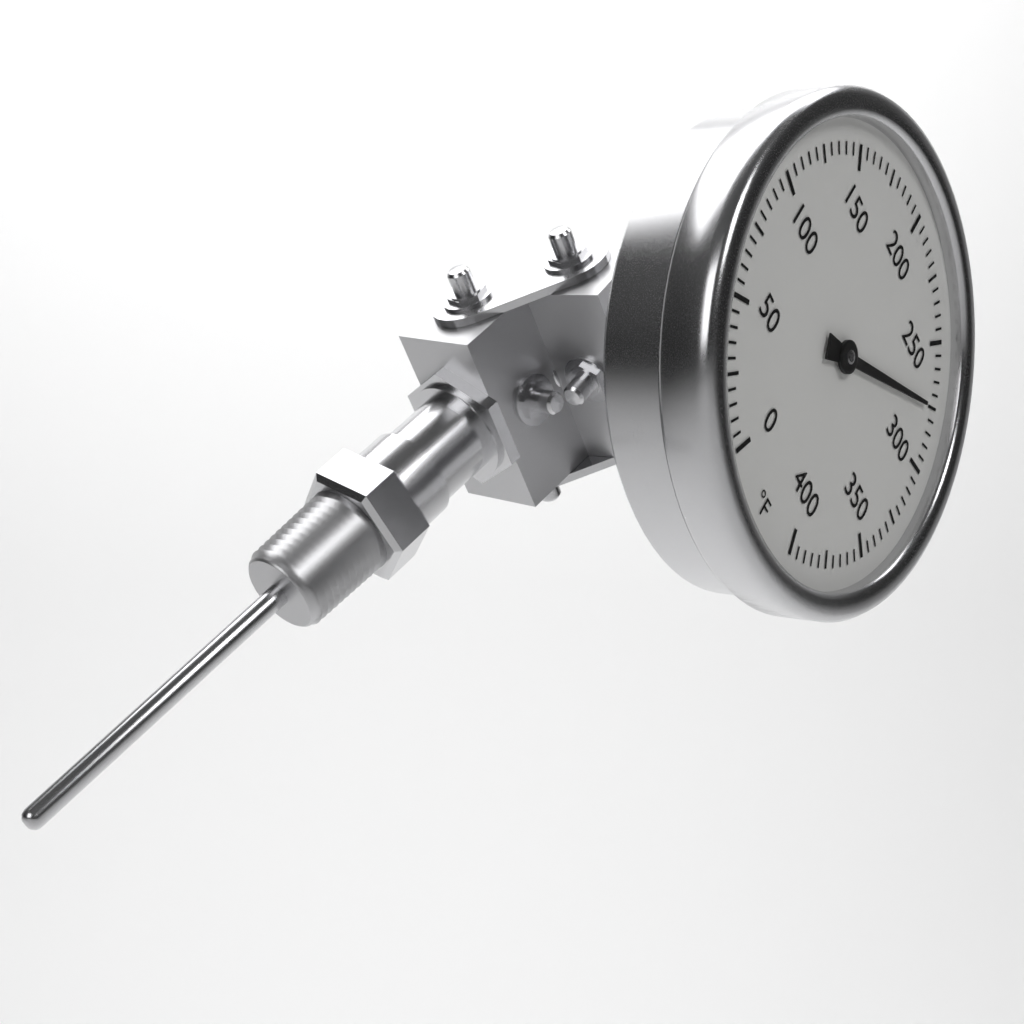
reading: 275 °F
